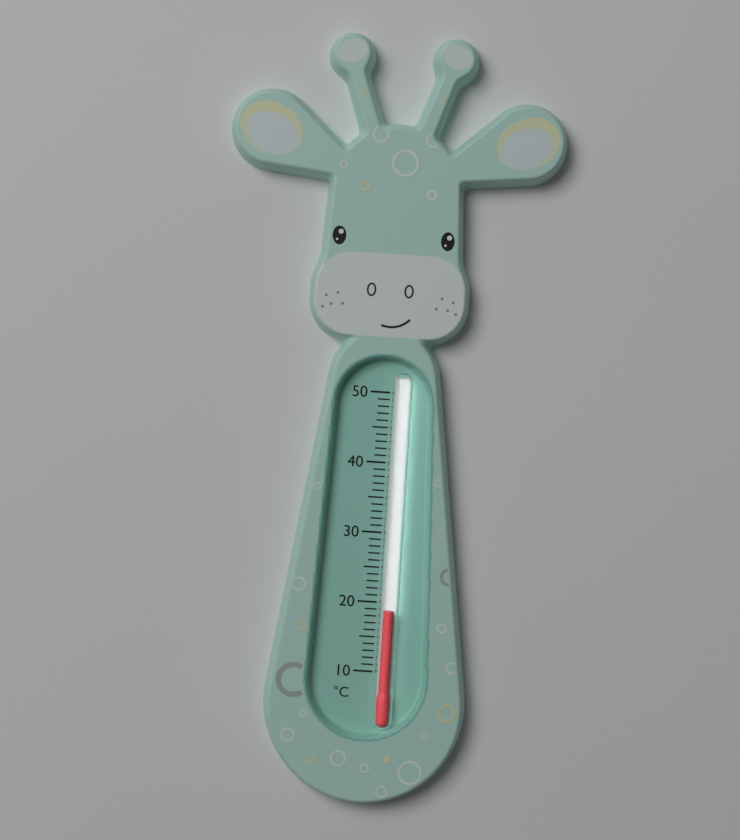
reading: 19 °C
